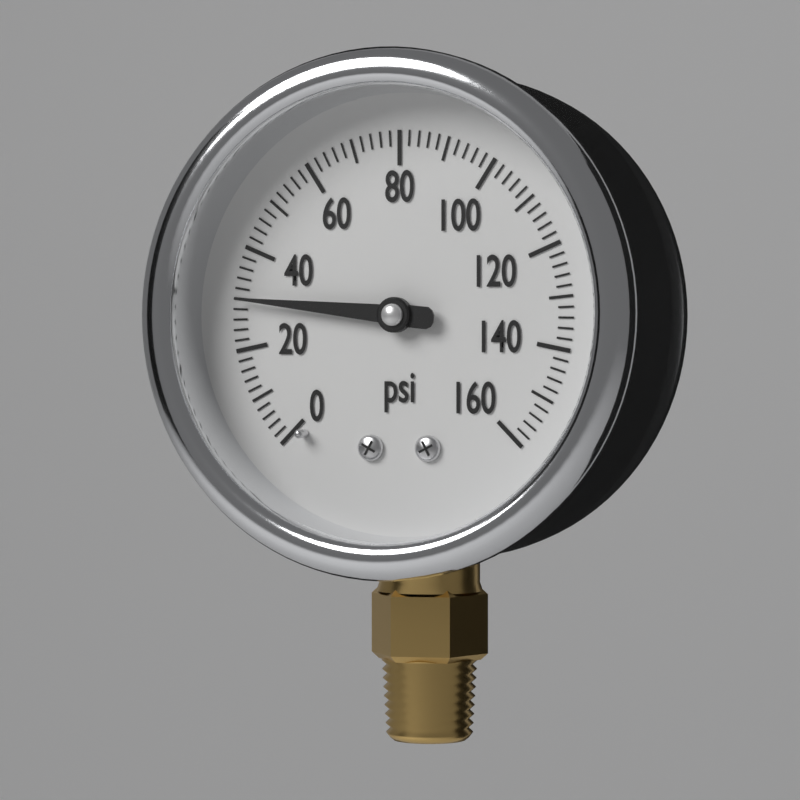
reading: 30 psi
